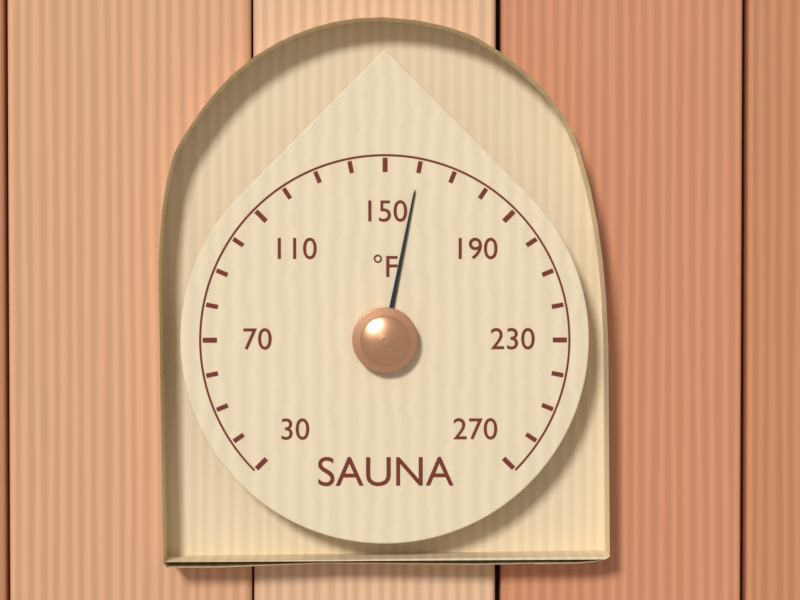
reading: 160 °F
